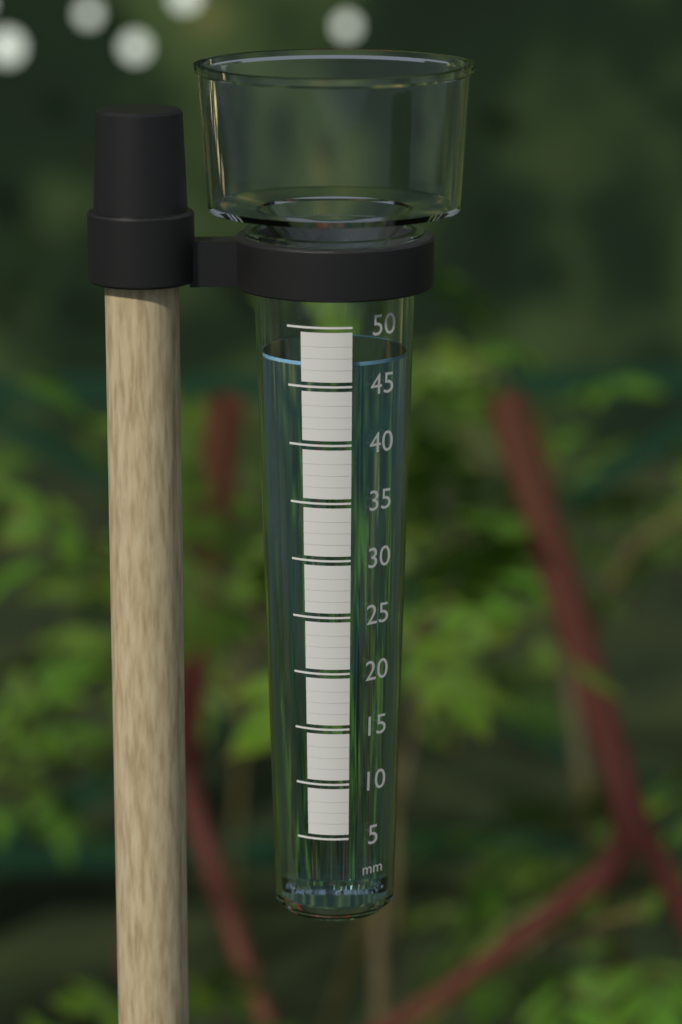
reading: 47 mm
